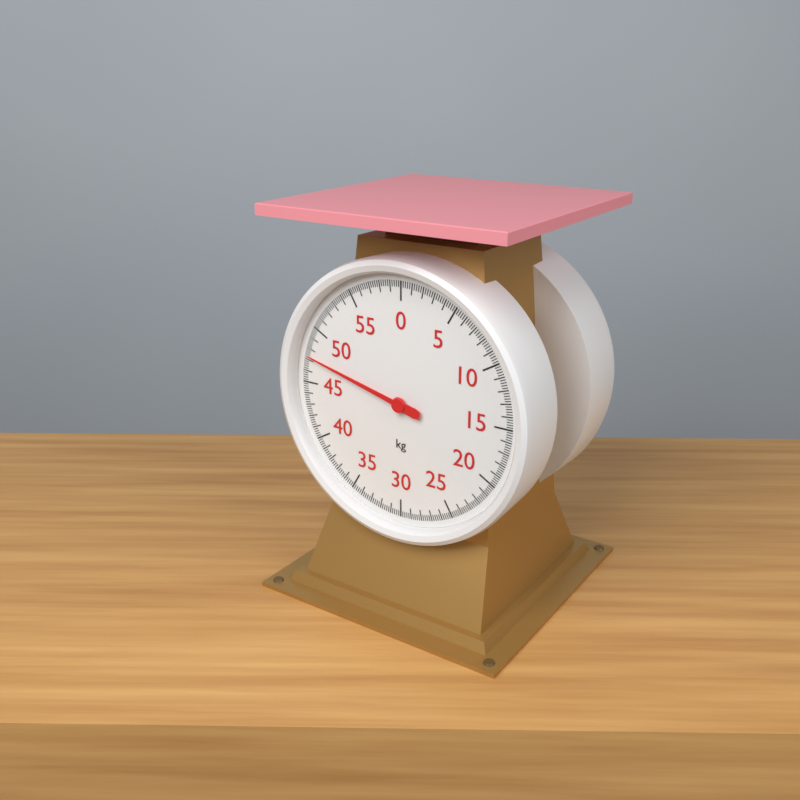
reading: 47.4 kg
